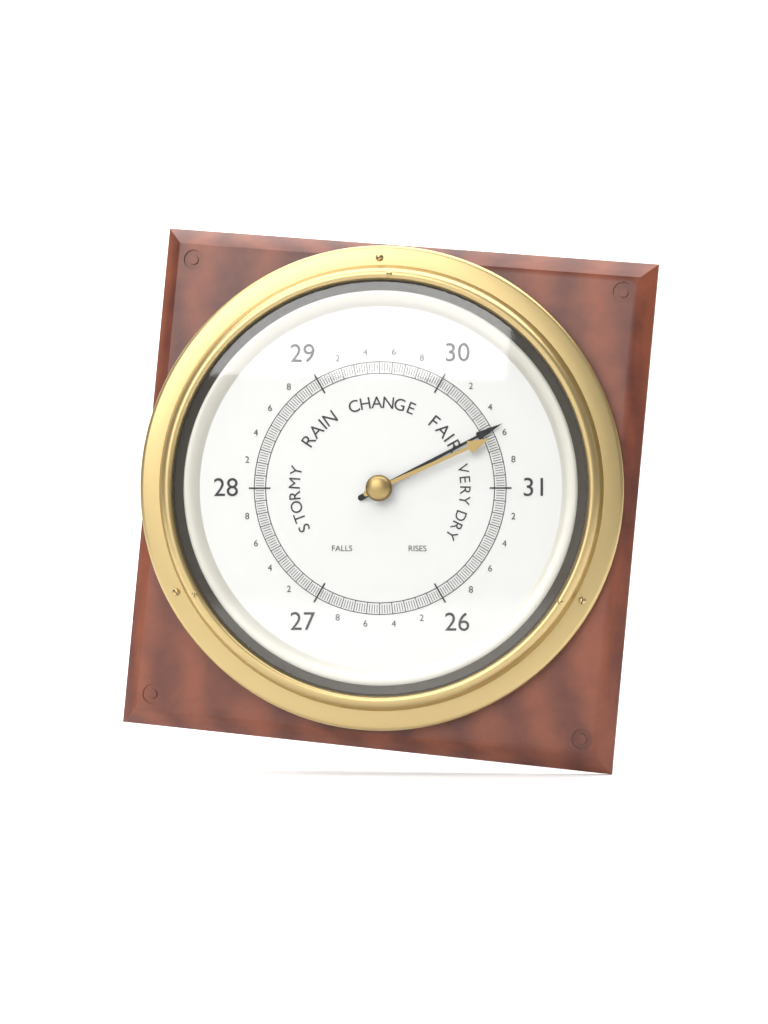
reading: 30.54 (no unit)
